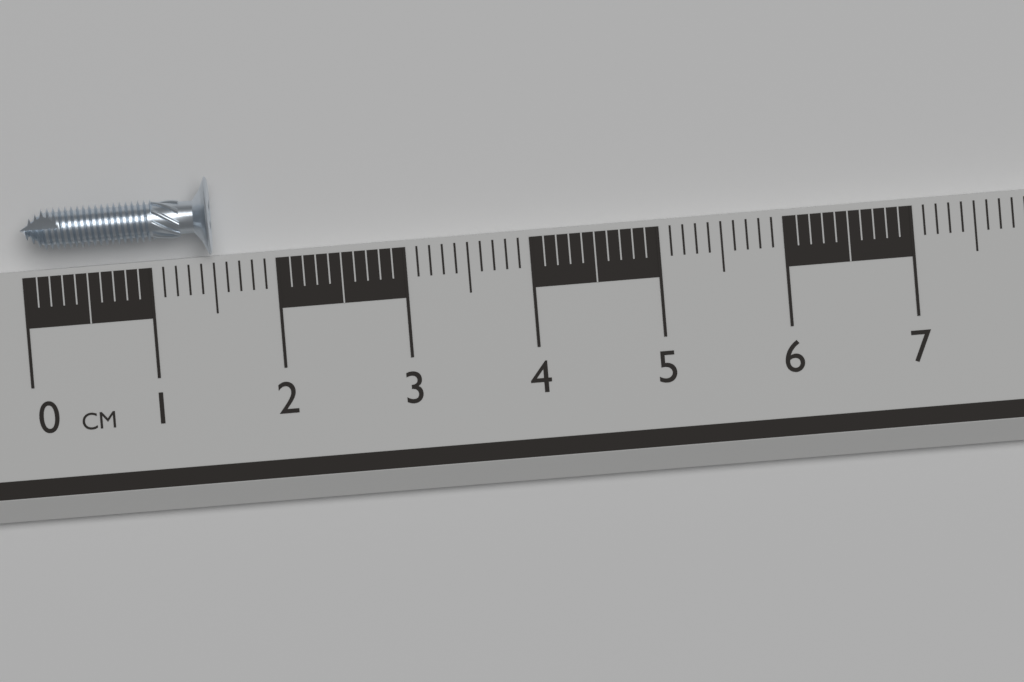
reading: 1.5 cm
